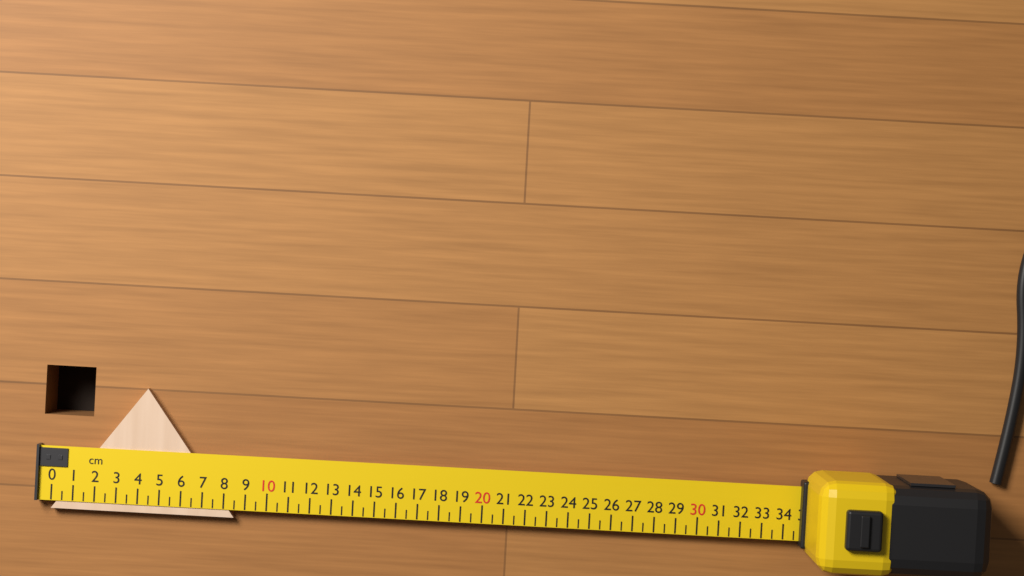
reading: 8.5 cm
